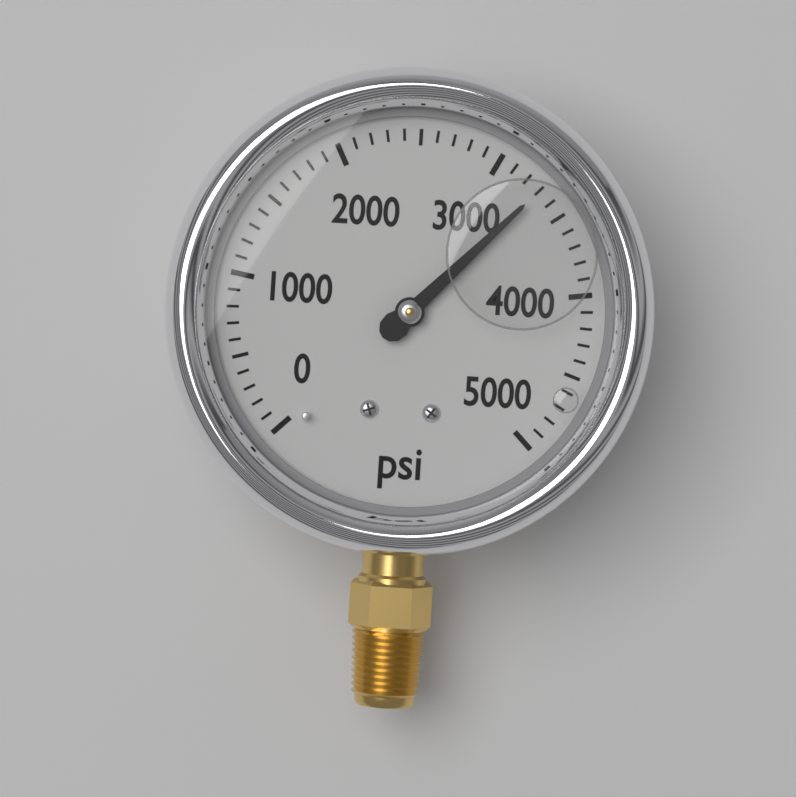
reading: 3300 psi
